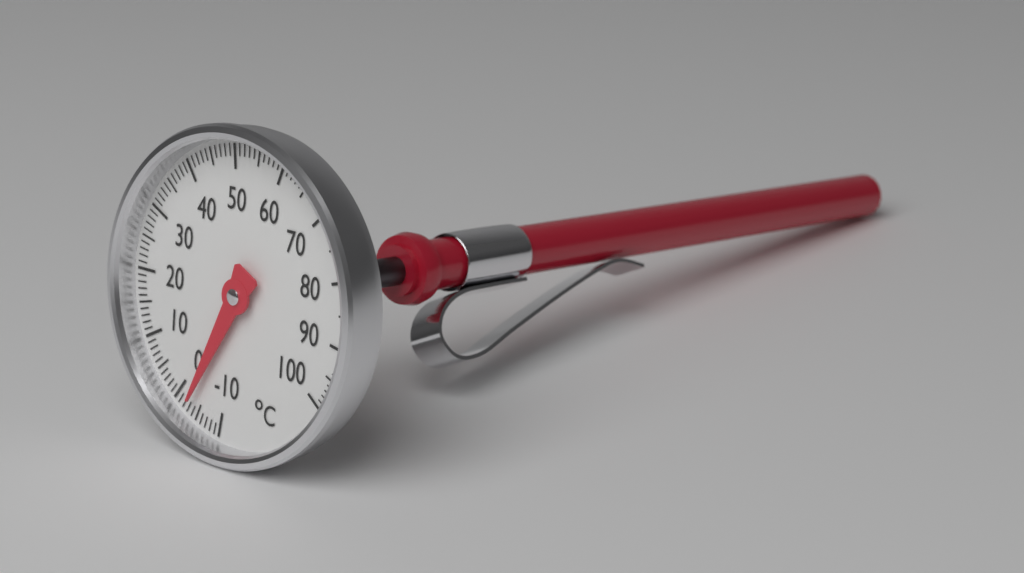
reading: -3 °C
